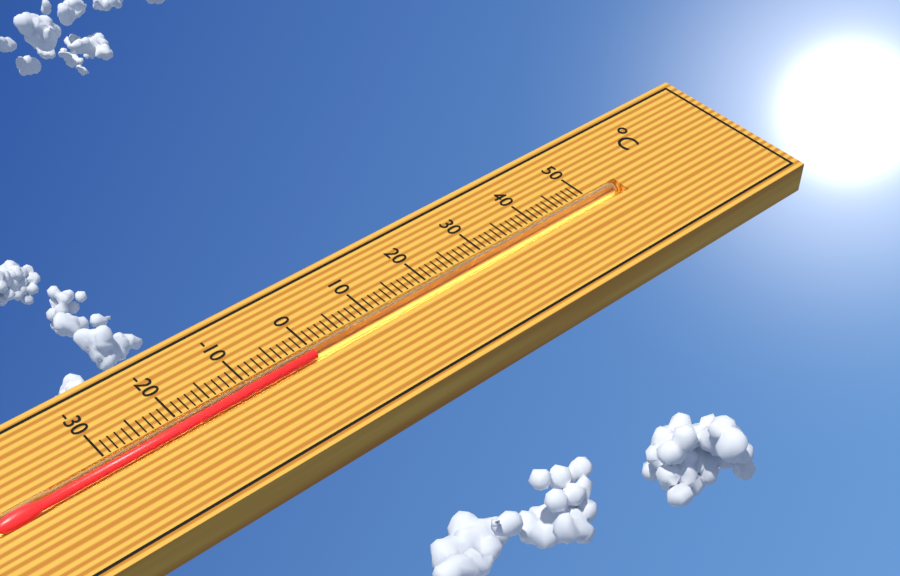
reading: 0 °C
